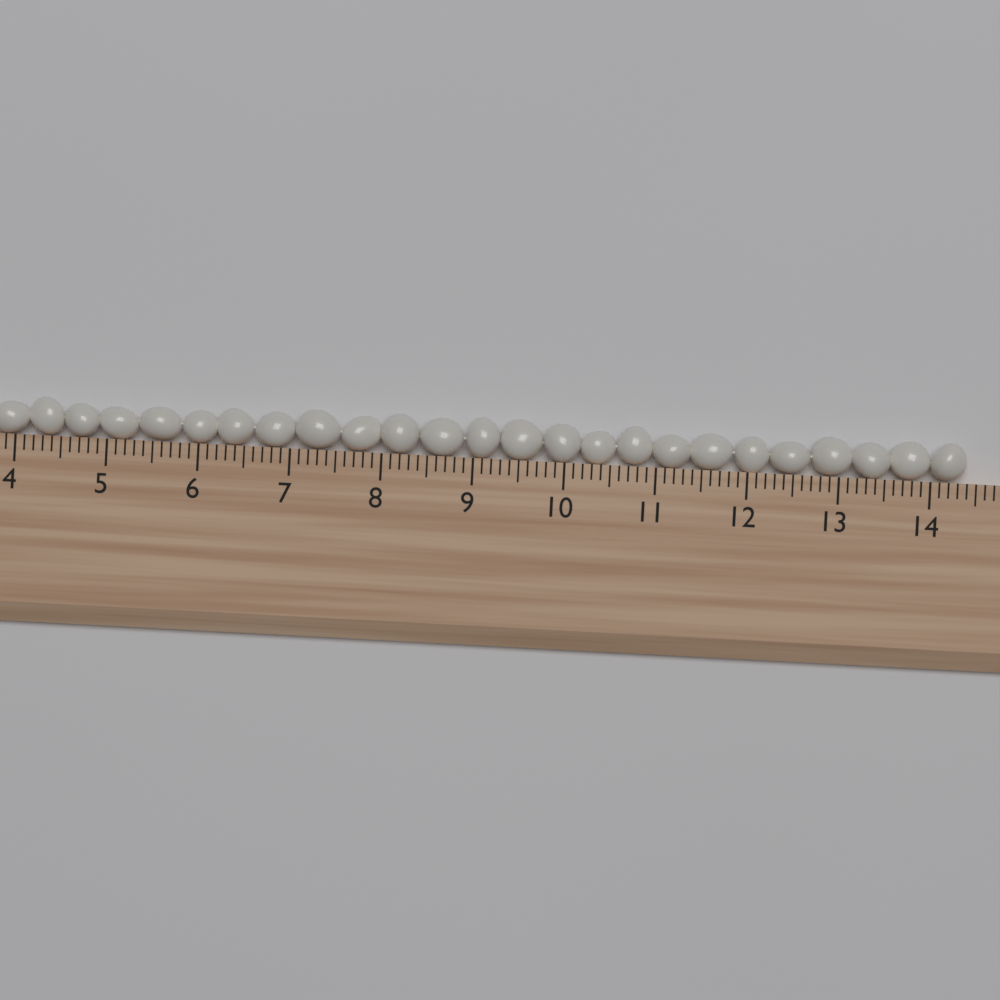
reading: 14.4 (no unit)
